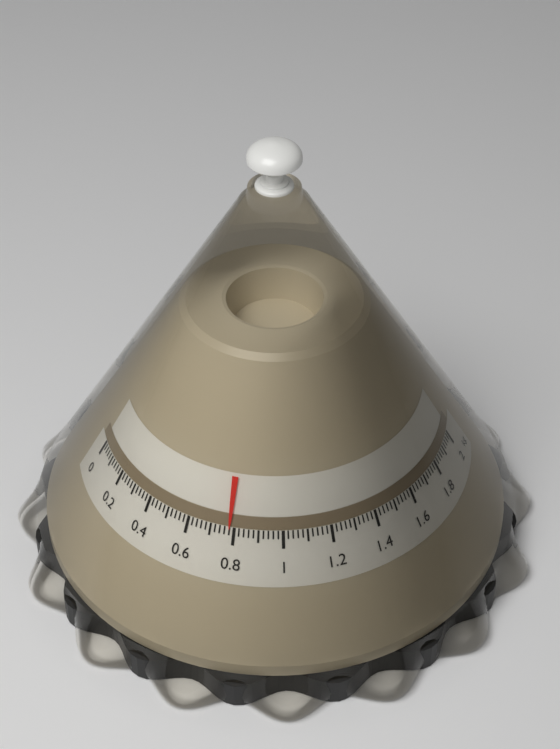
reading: 0.78 kg
